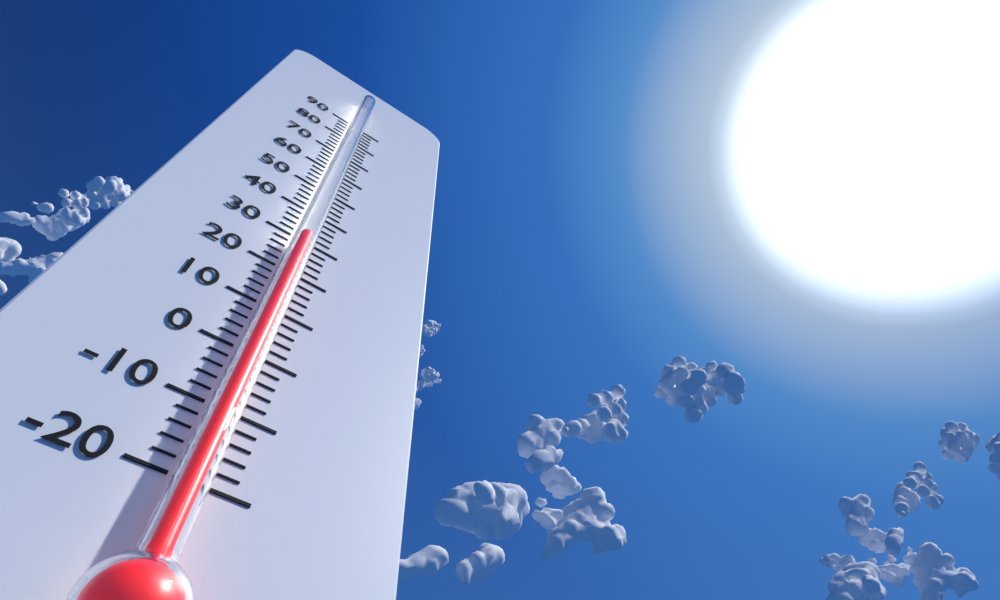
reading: 28 (no unit)
